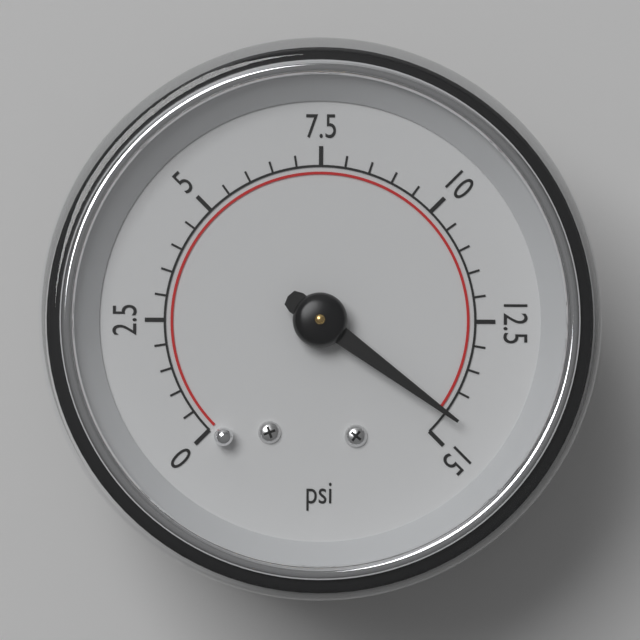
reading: 14.5 psi
